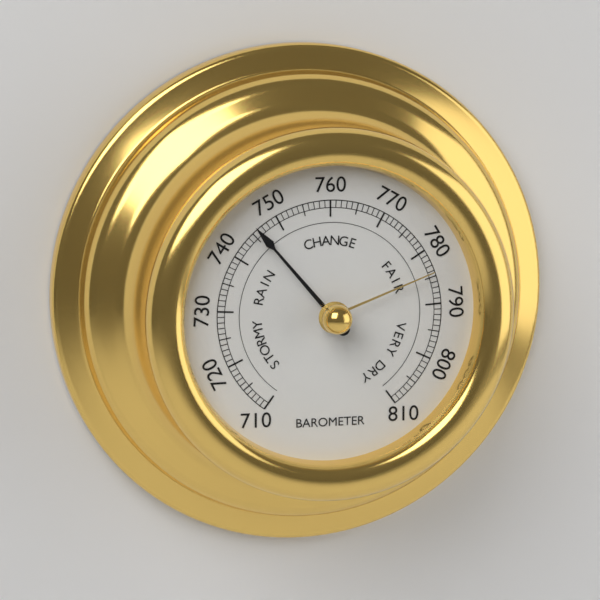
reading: 746 (no unit)
